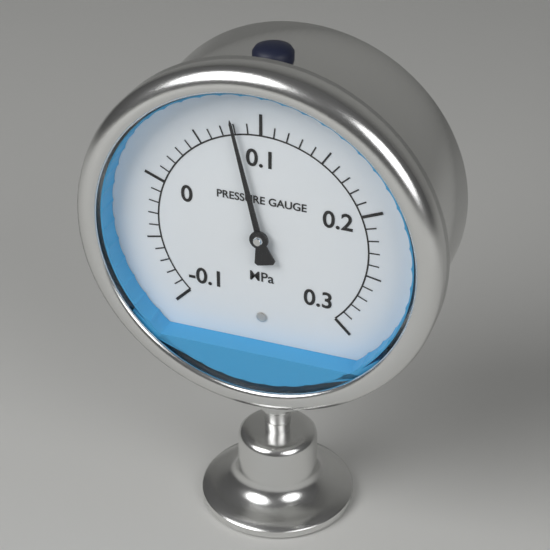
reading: 0.08 MPa
